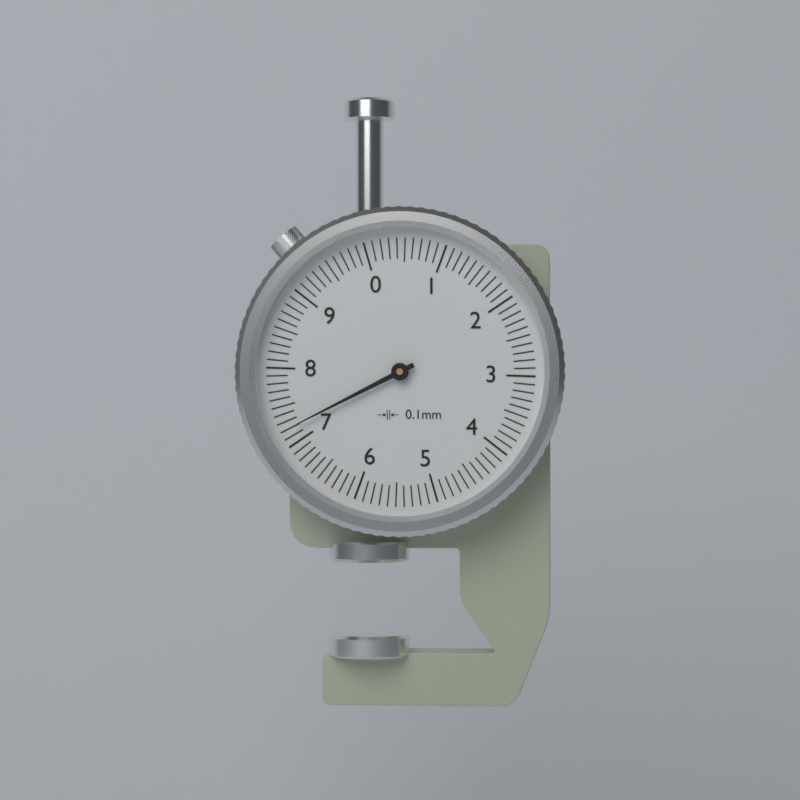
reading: 7.2 mm
